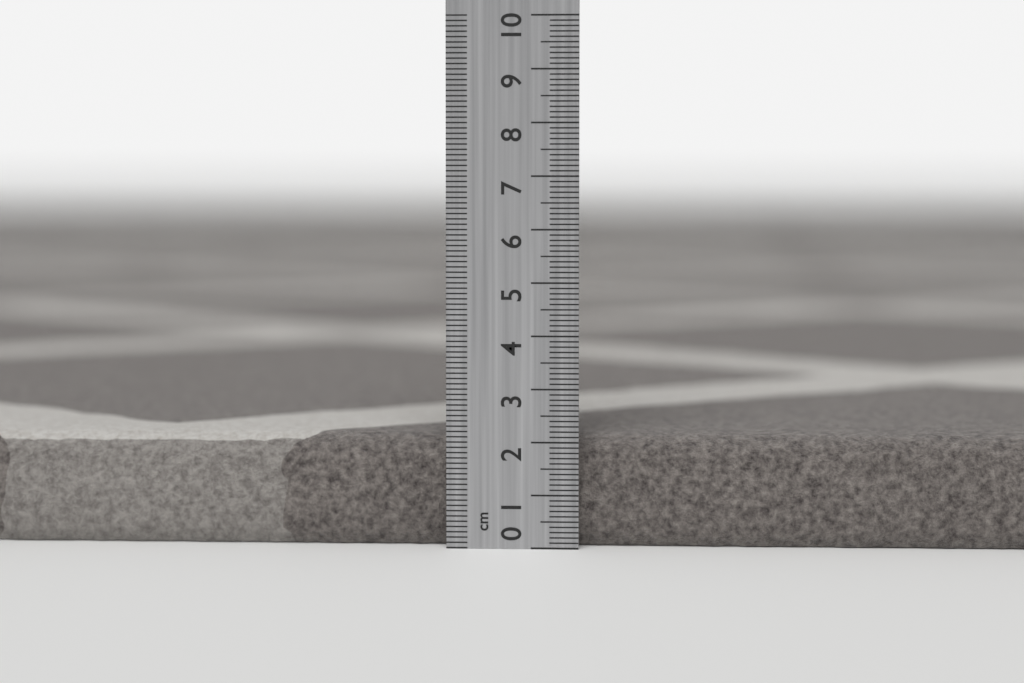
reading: 2.1 cm
